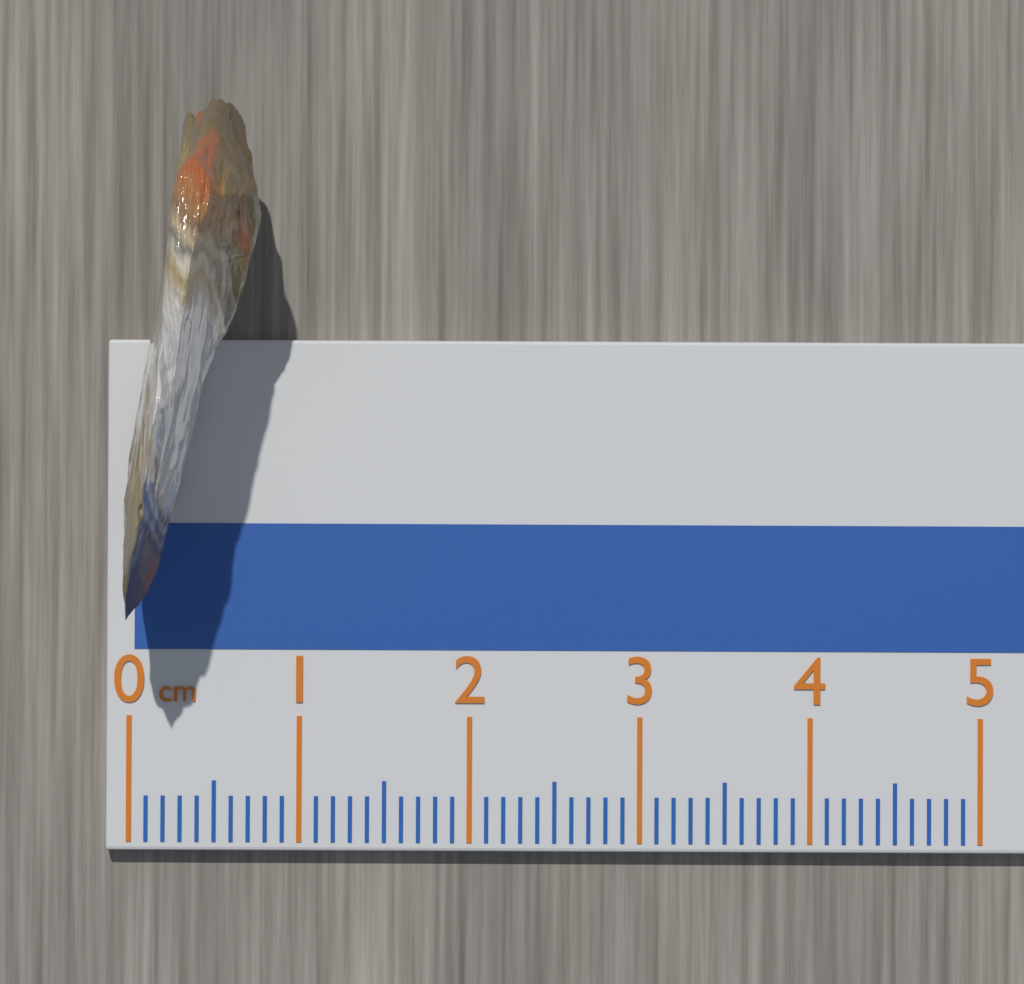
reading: 0.8 cm
